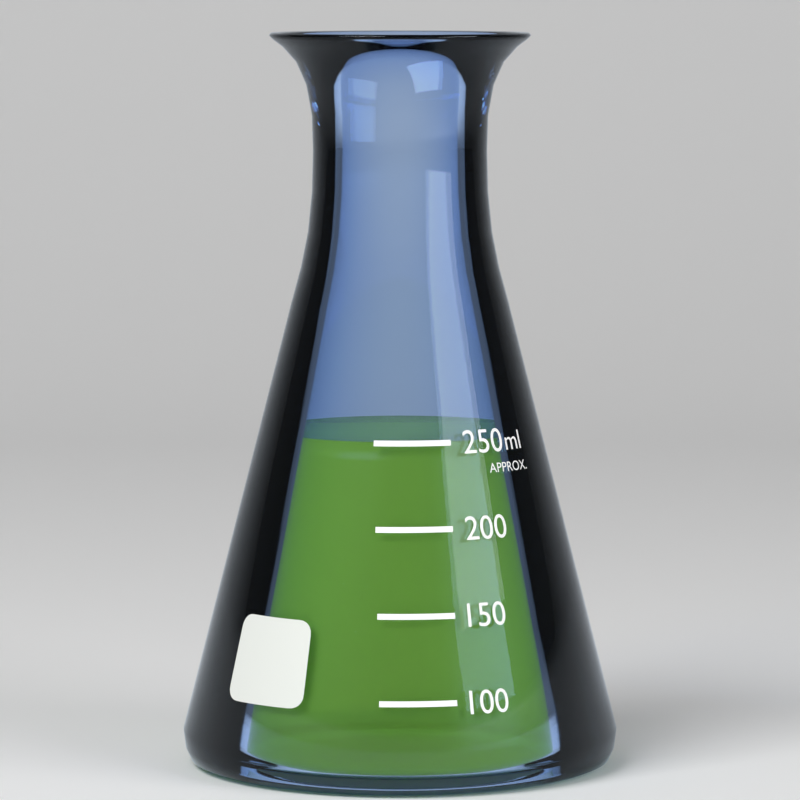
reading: 250 ml
